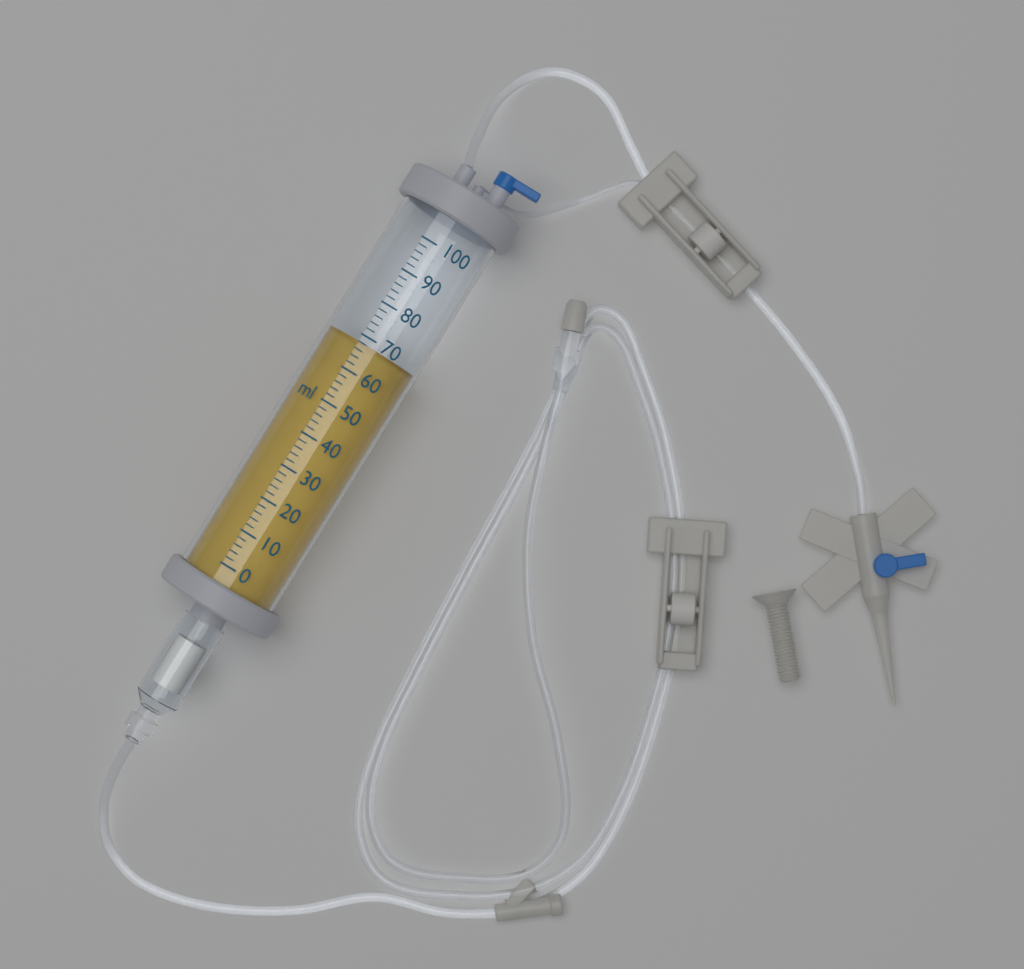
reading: 68 ml
